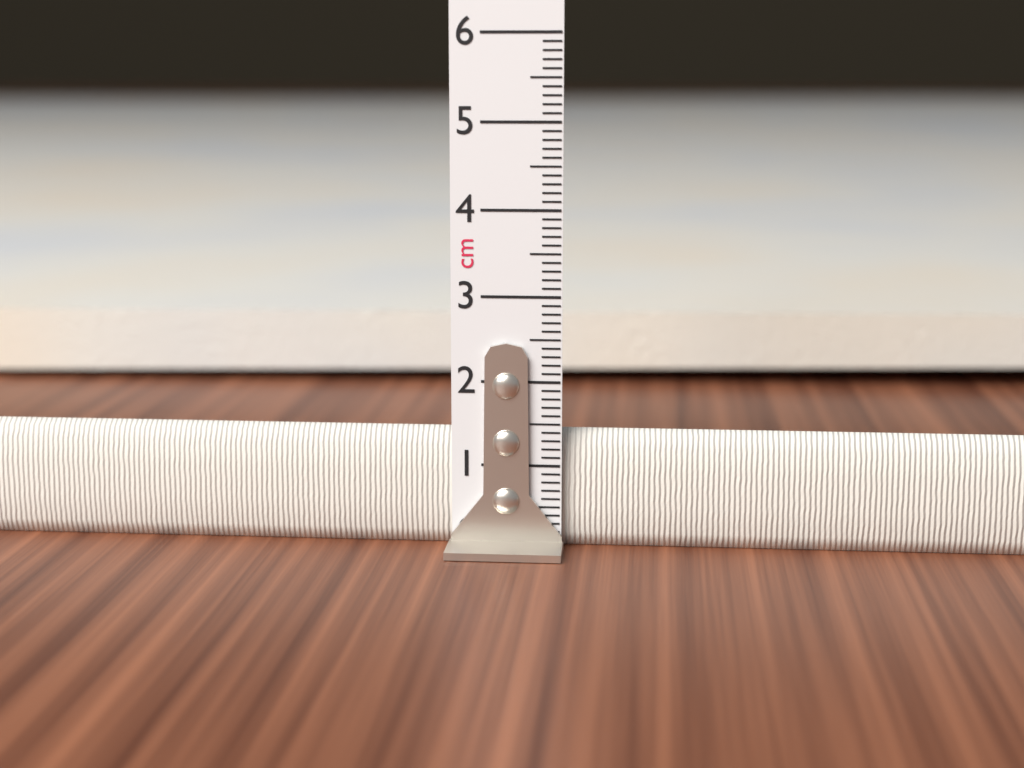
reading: 1.4 cm
